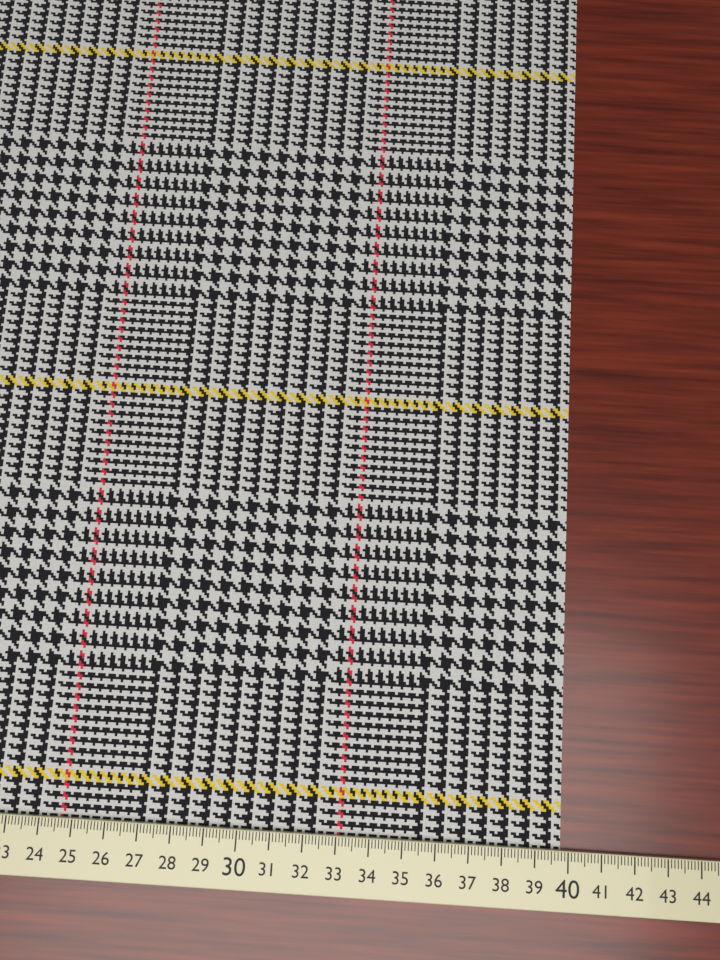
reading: 39.8 cm
